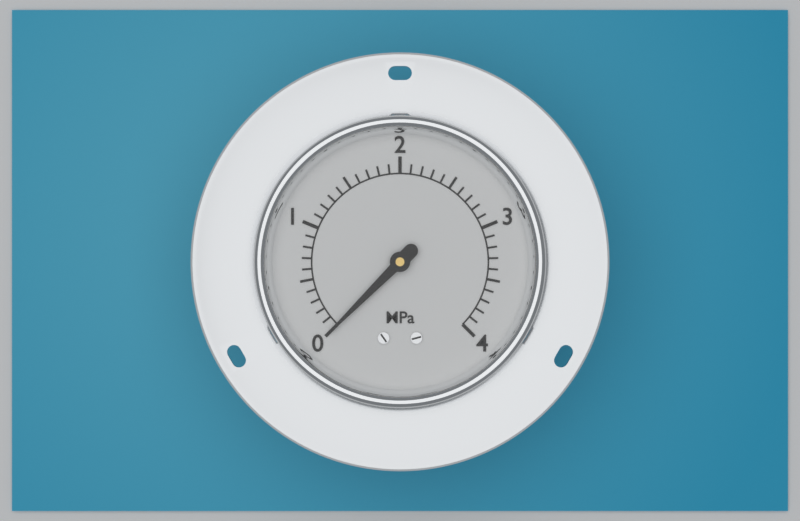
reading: 0.0 MPa
